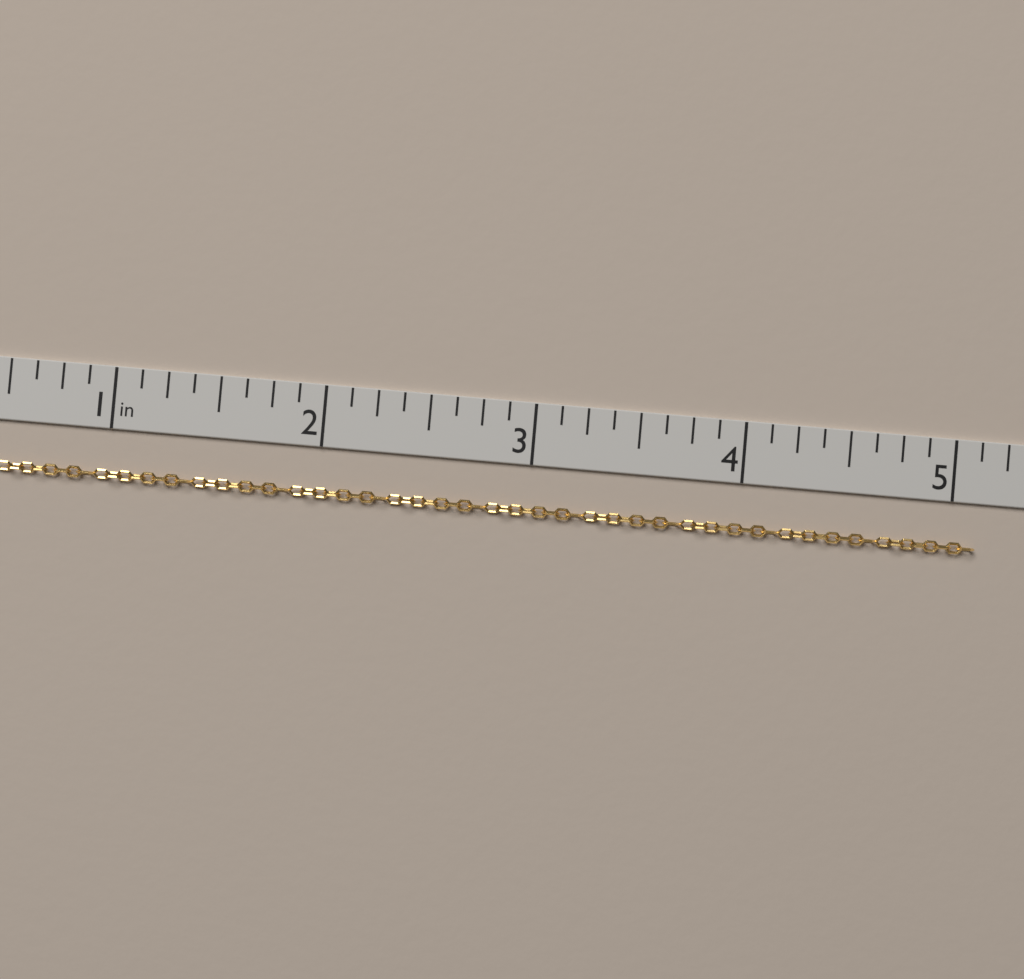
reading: 5.125 in
